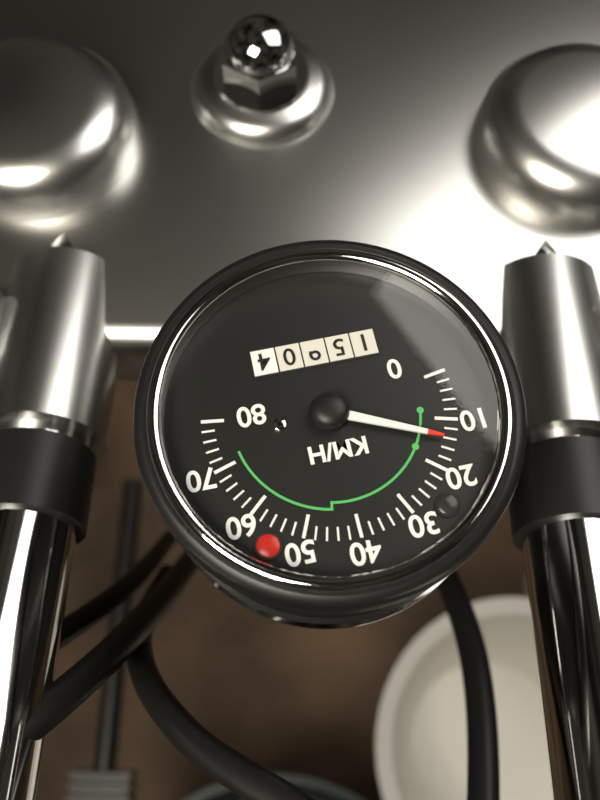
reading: 14 km/h
